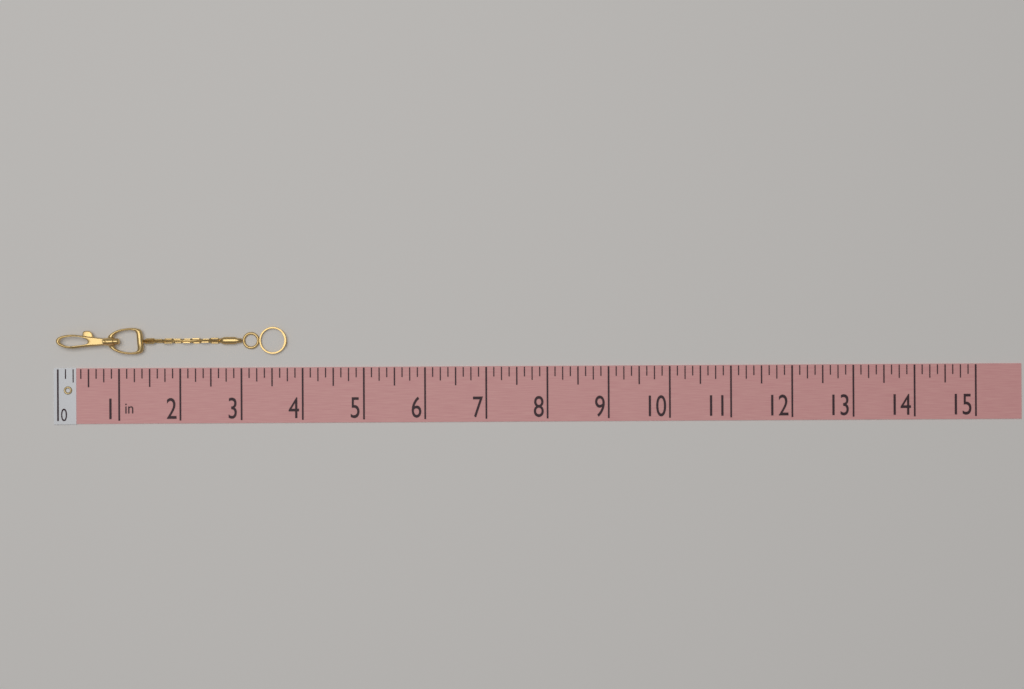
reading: 3.750 in
